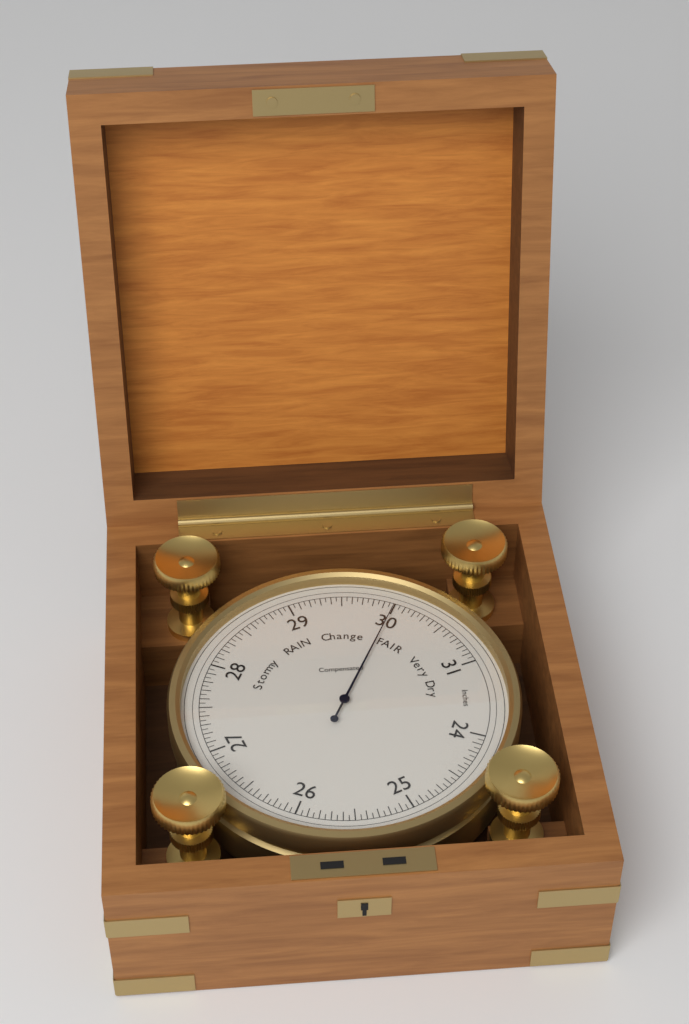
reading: 30.00 inHg
